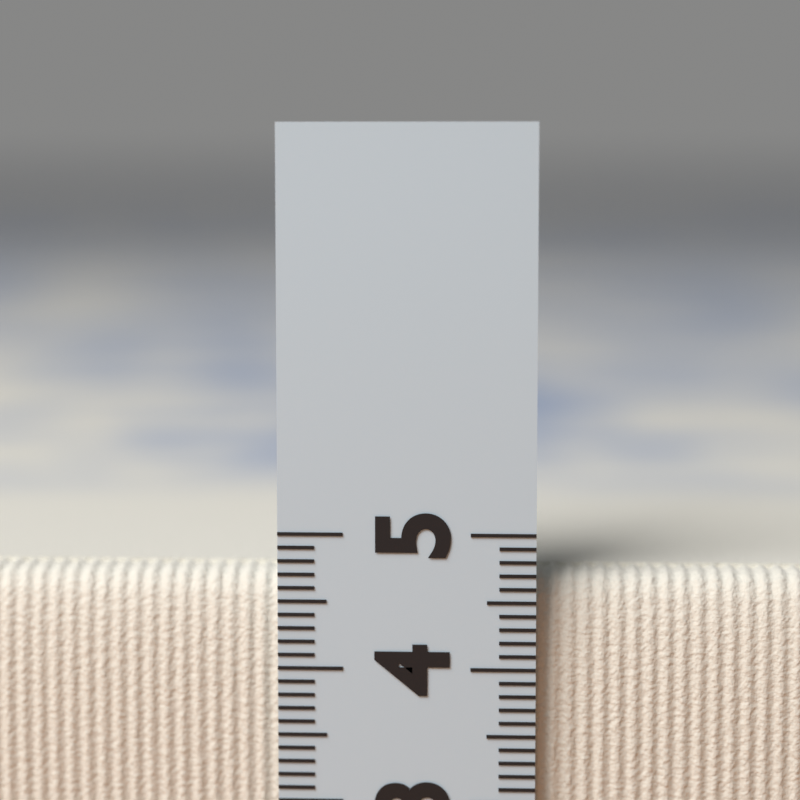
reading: 4.7 (no unit)
